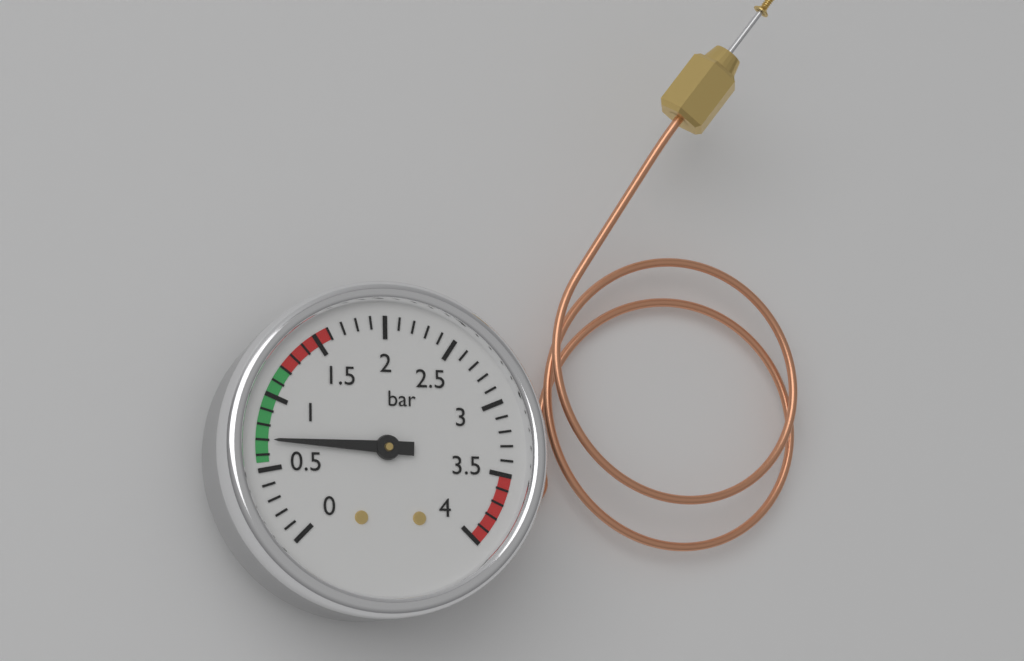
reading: 0.7 bar
